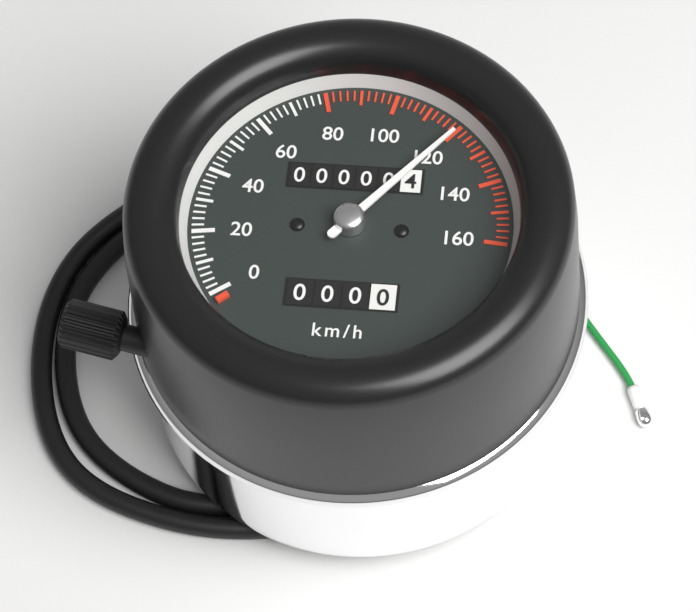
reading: 120 km/h
